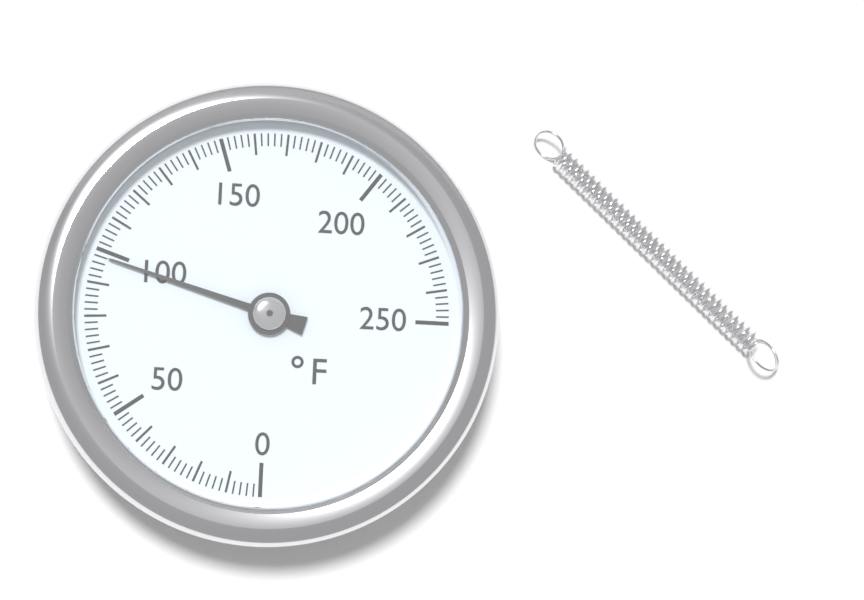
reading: 98 °F
